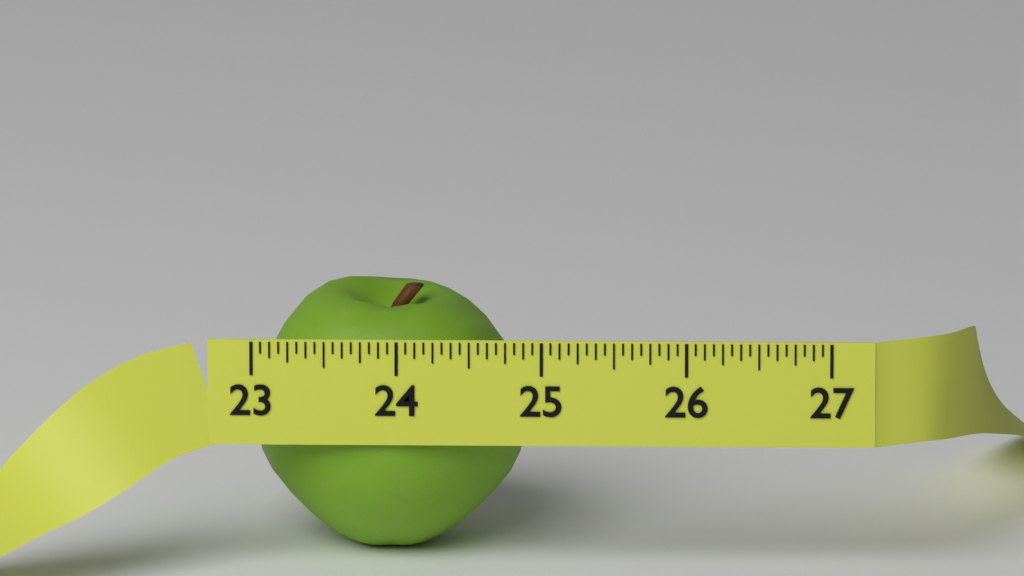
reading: 24.8750 (no unit)
